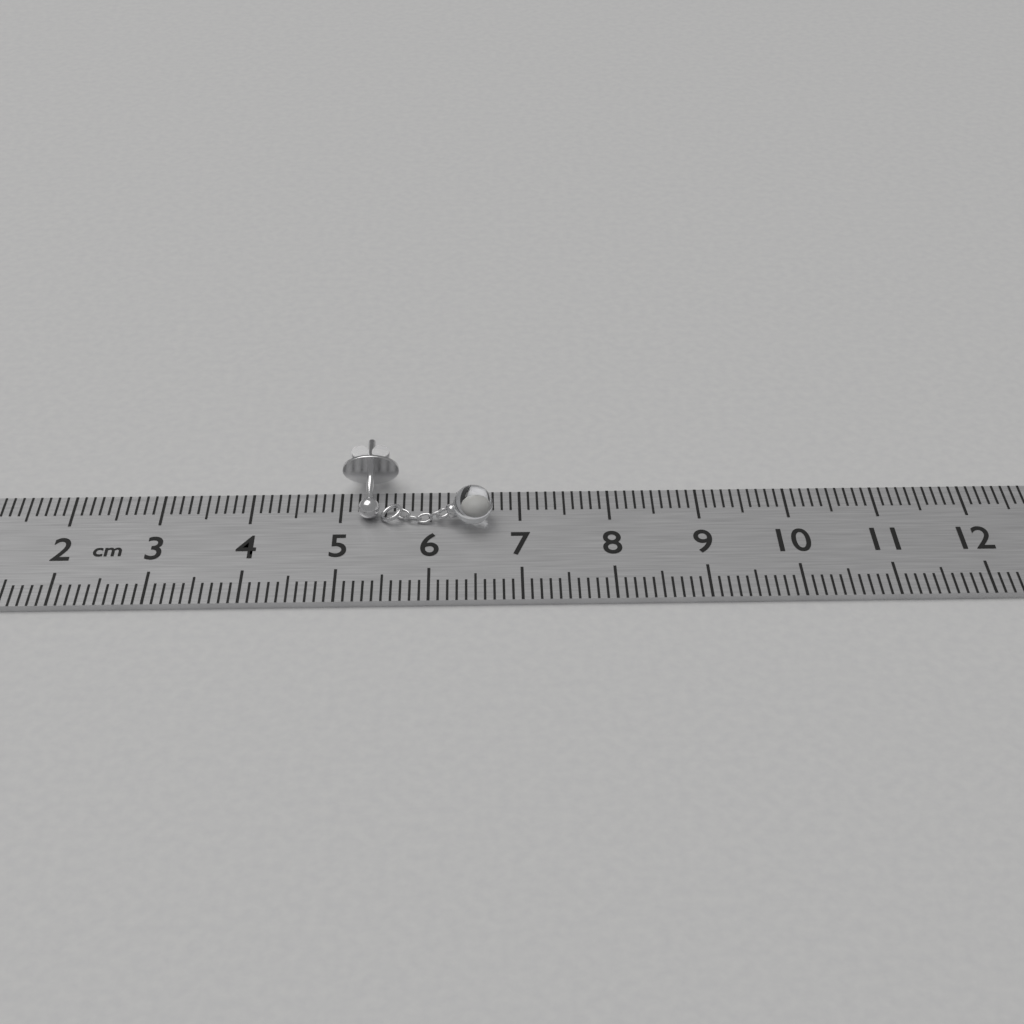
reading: 6.7 cm
